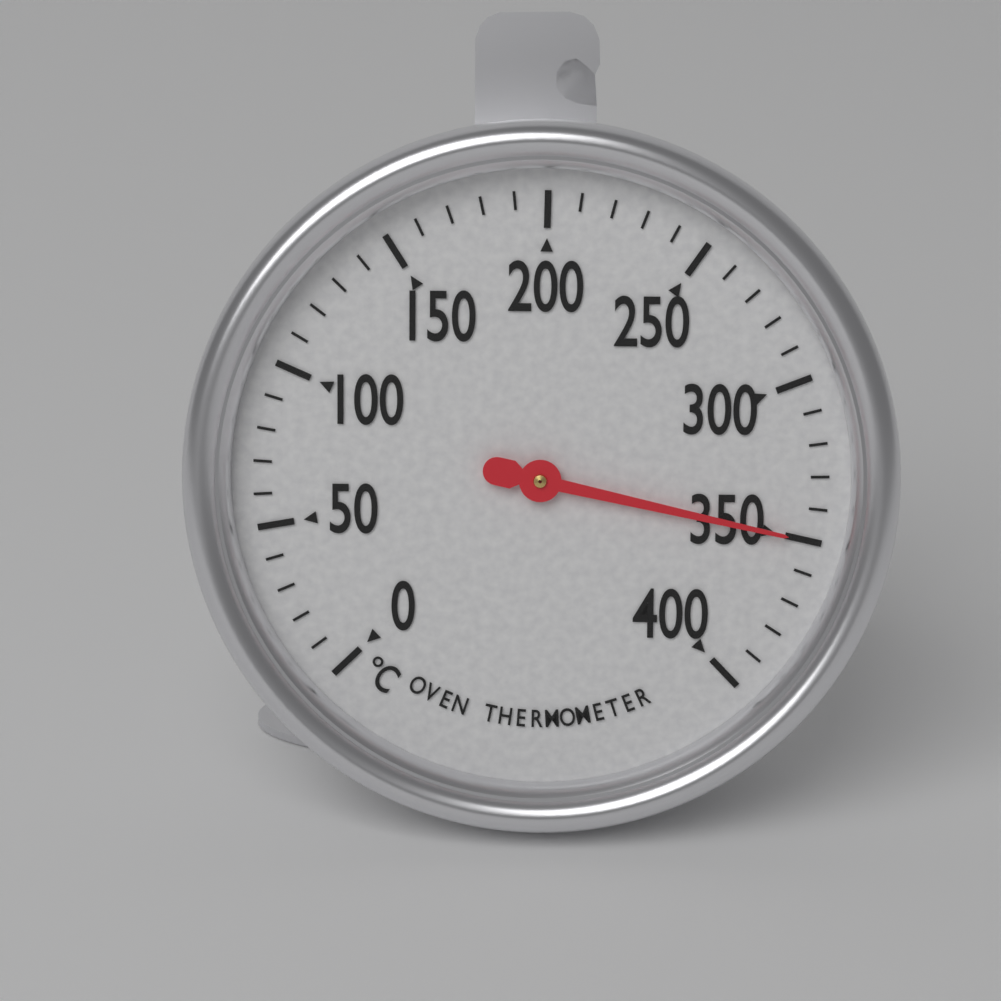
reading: 350 °C
